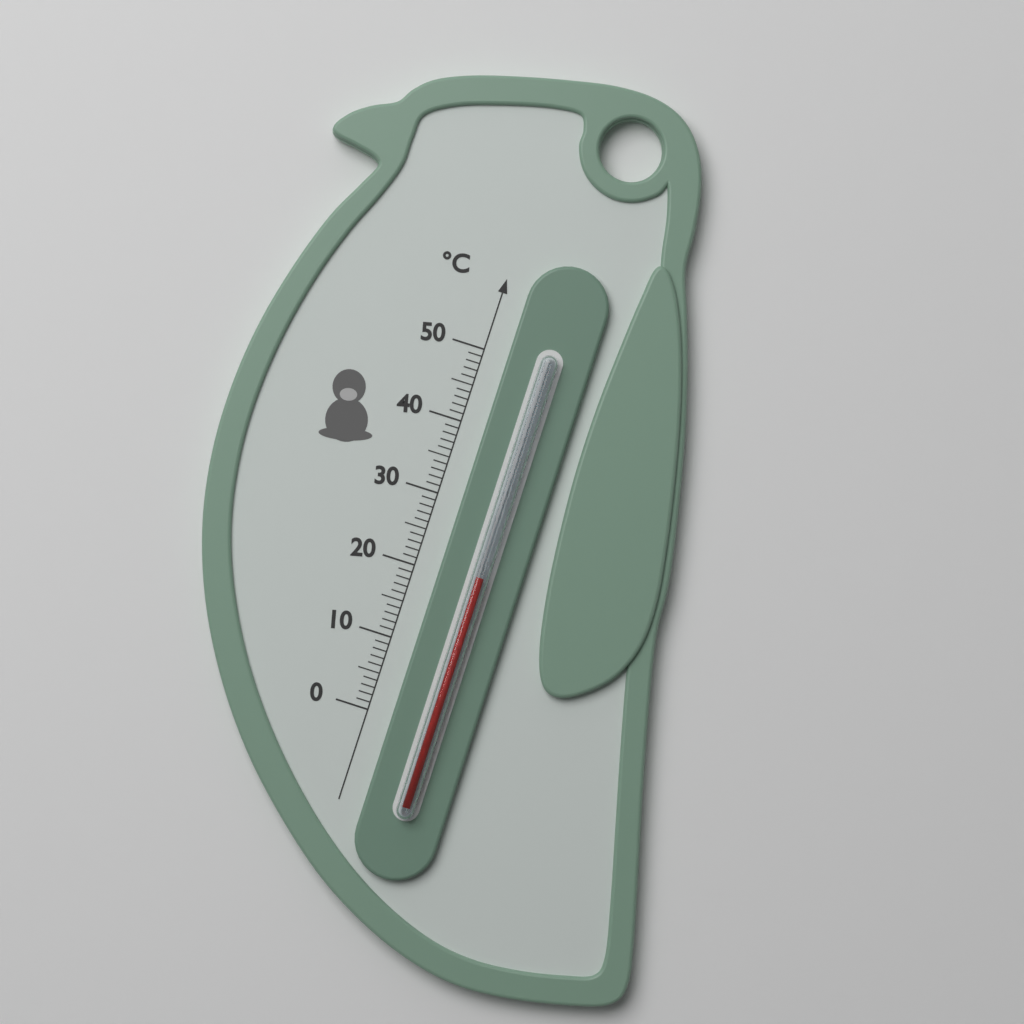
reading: 21 °C
